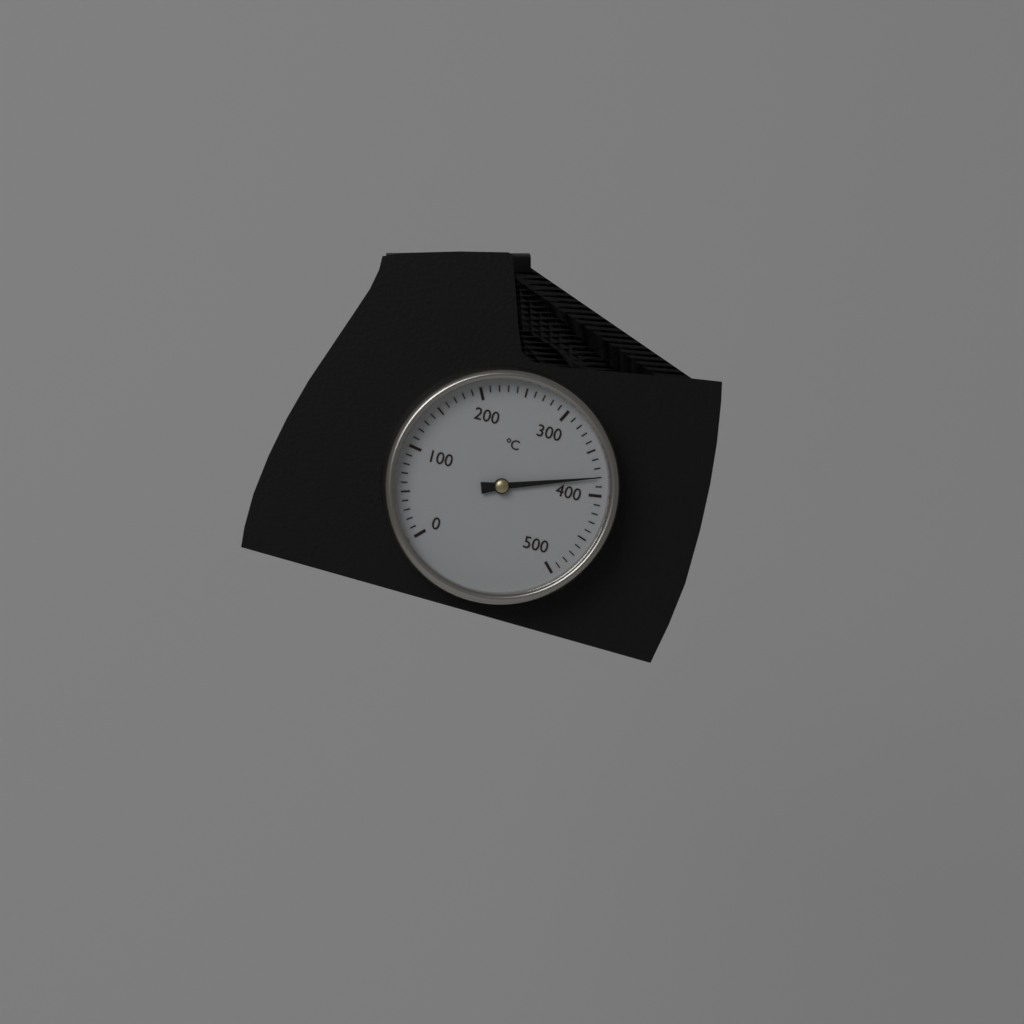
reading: 380 °C
